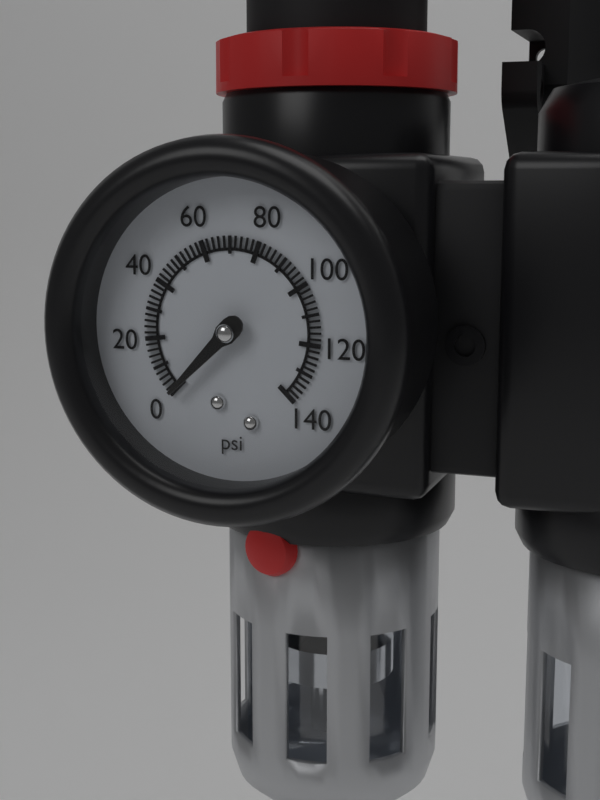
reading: 0 psi
